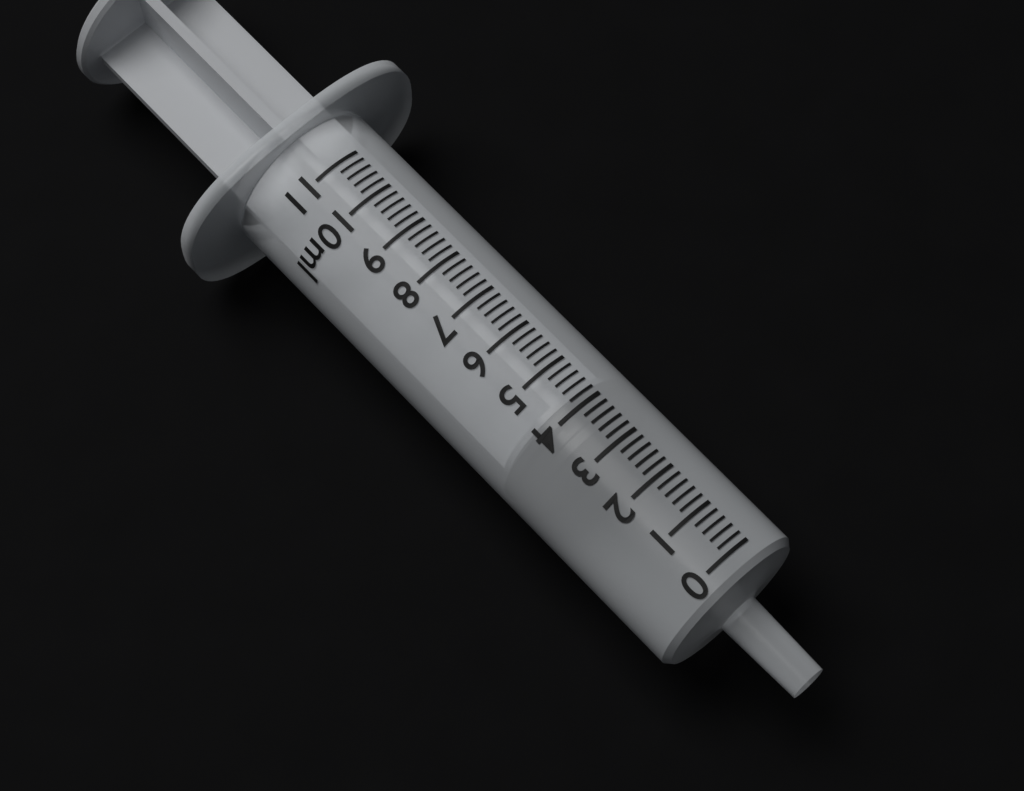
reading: 3.4 ml
